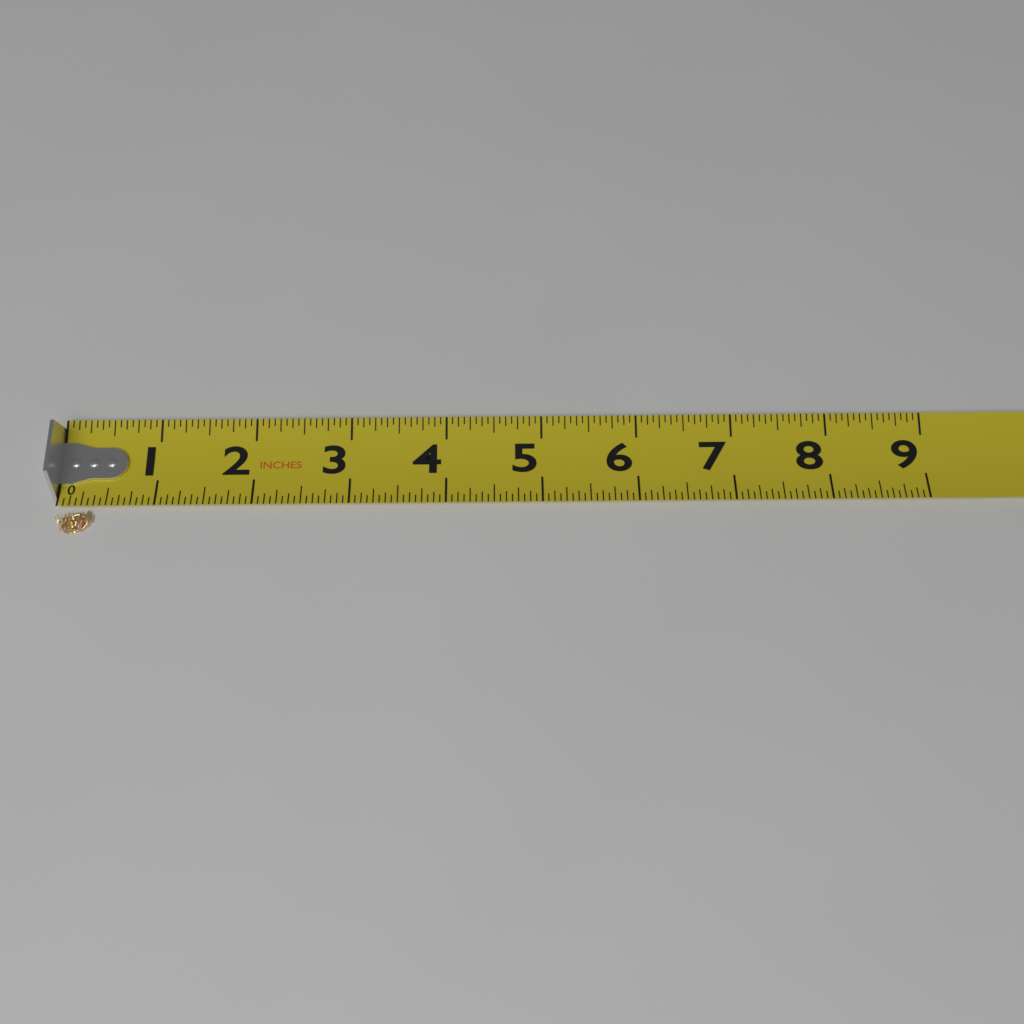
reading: 0.3750 in
